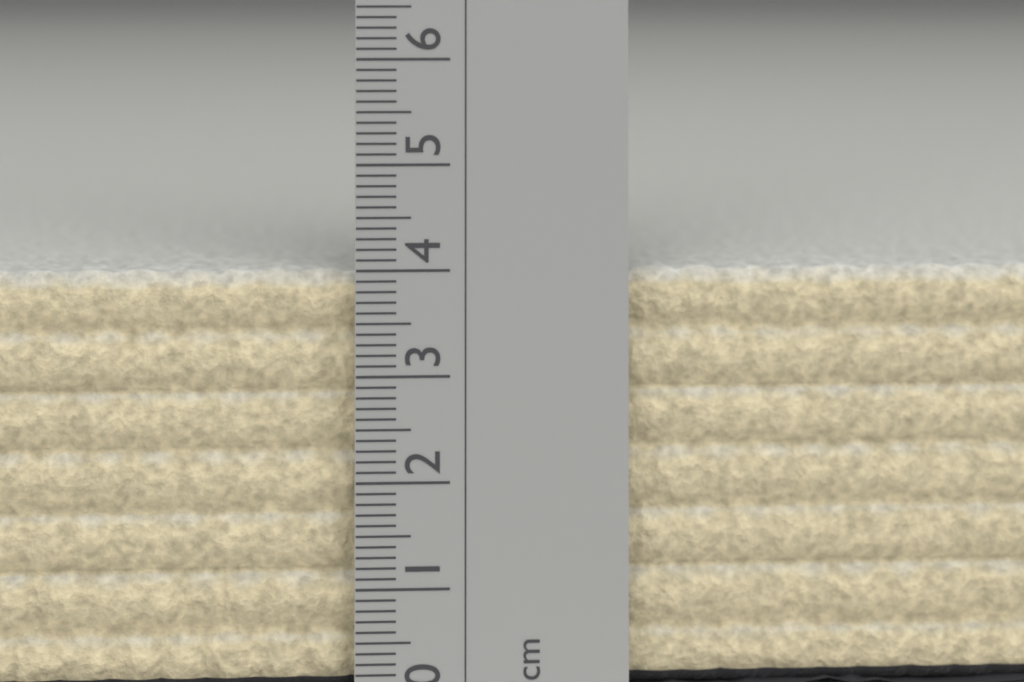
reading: 4.0 cm
